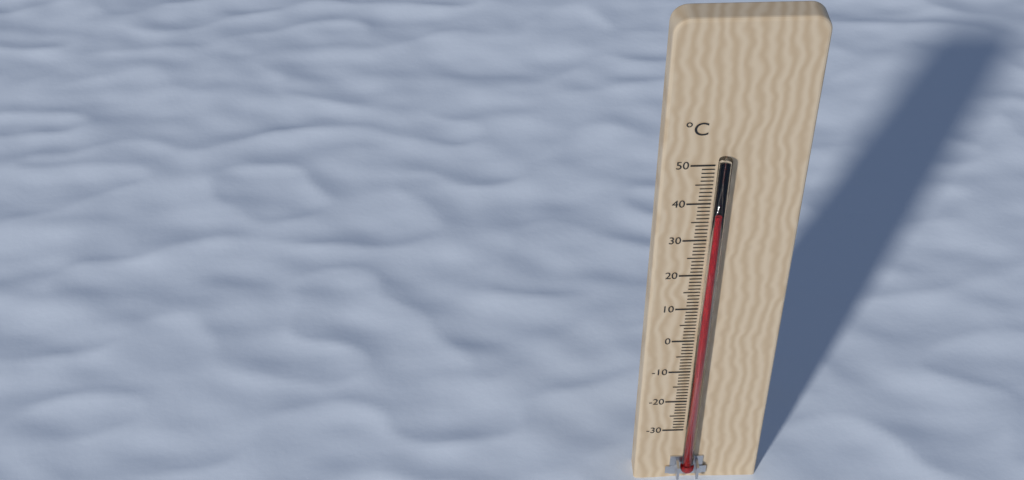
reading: 38 °C
